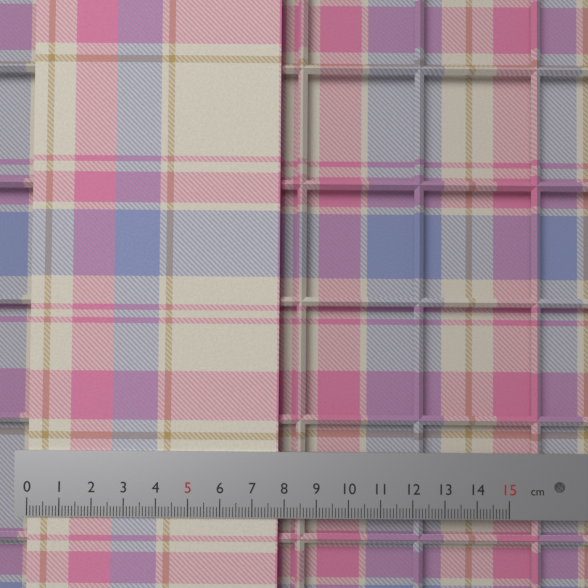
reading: 7.8 cm
